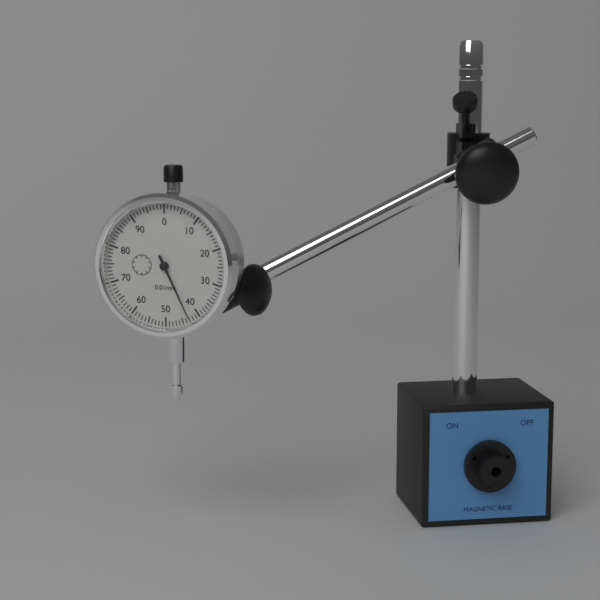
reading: 0.43 mm
